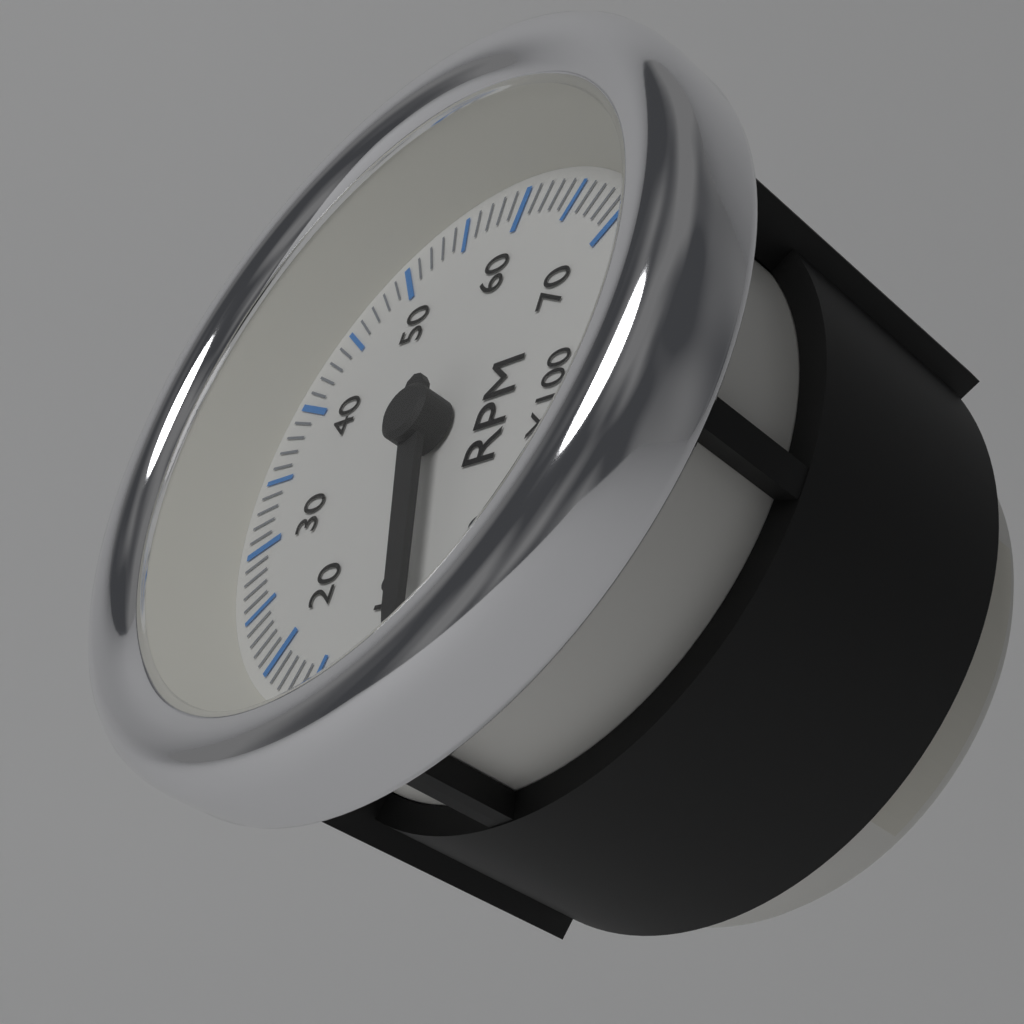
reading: 700 RPM
